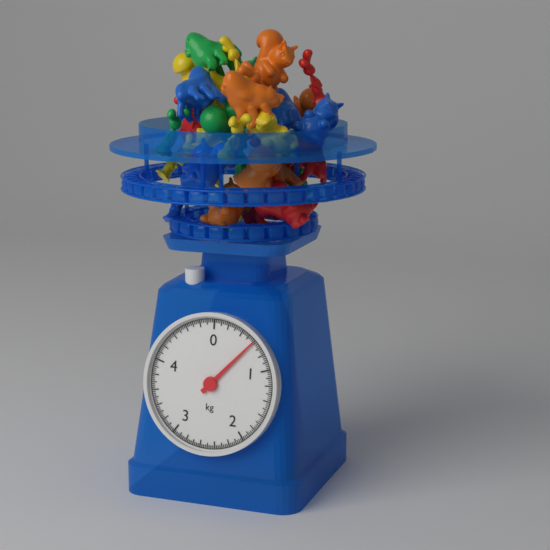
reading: 0.600 kg
